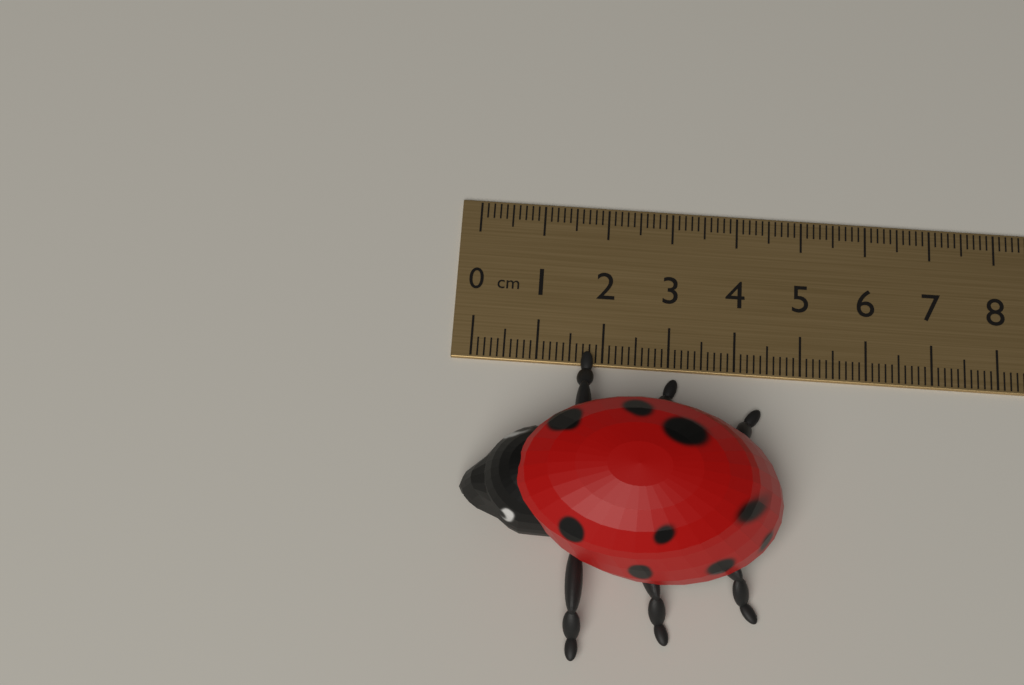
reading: 4.7 cm
